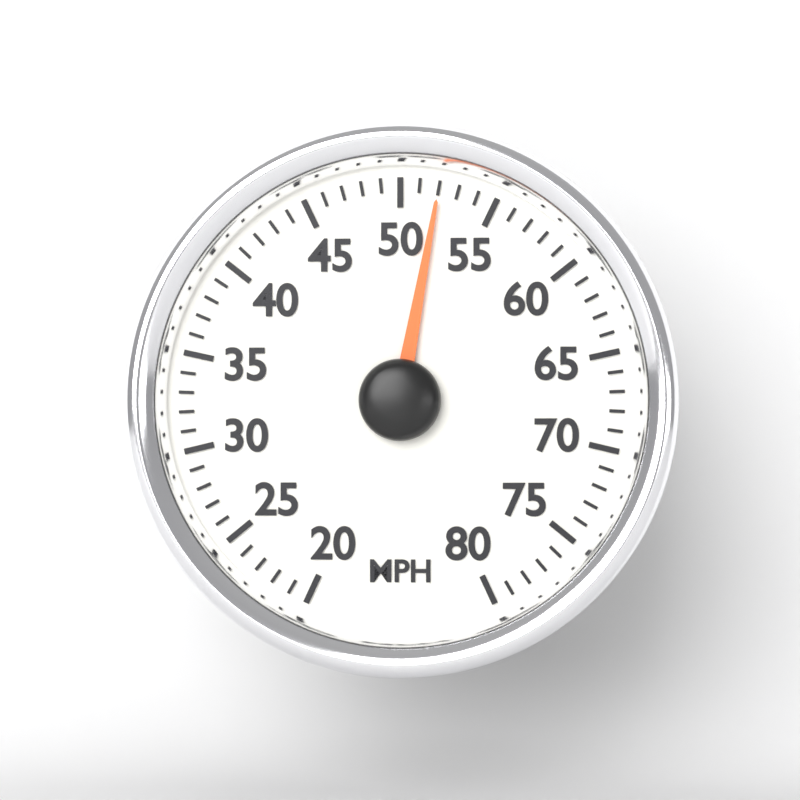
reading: 52 MPH
